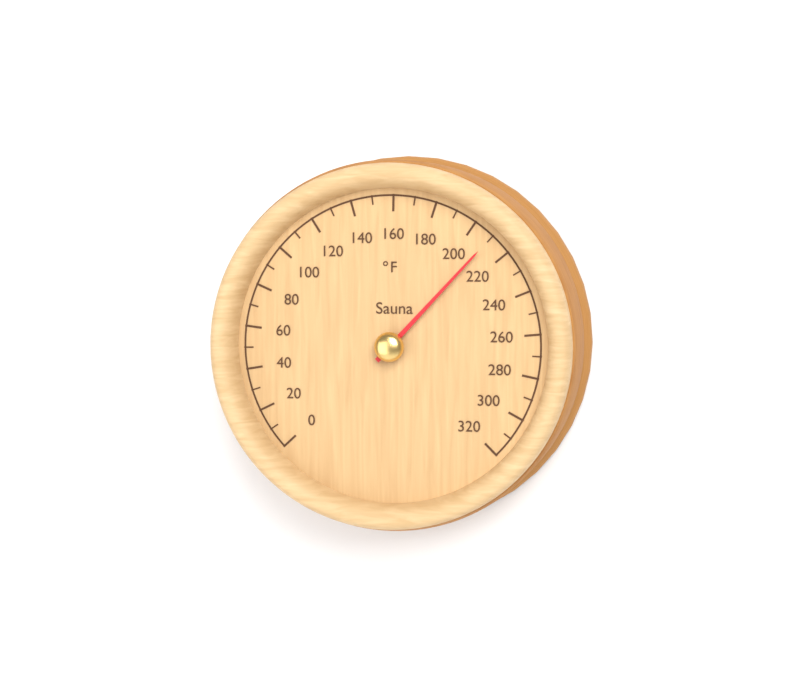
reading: 210 °F
